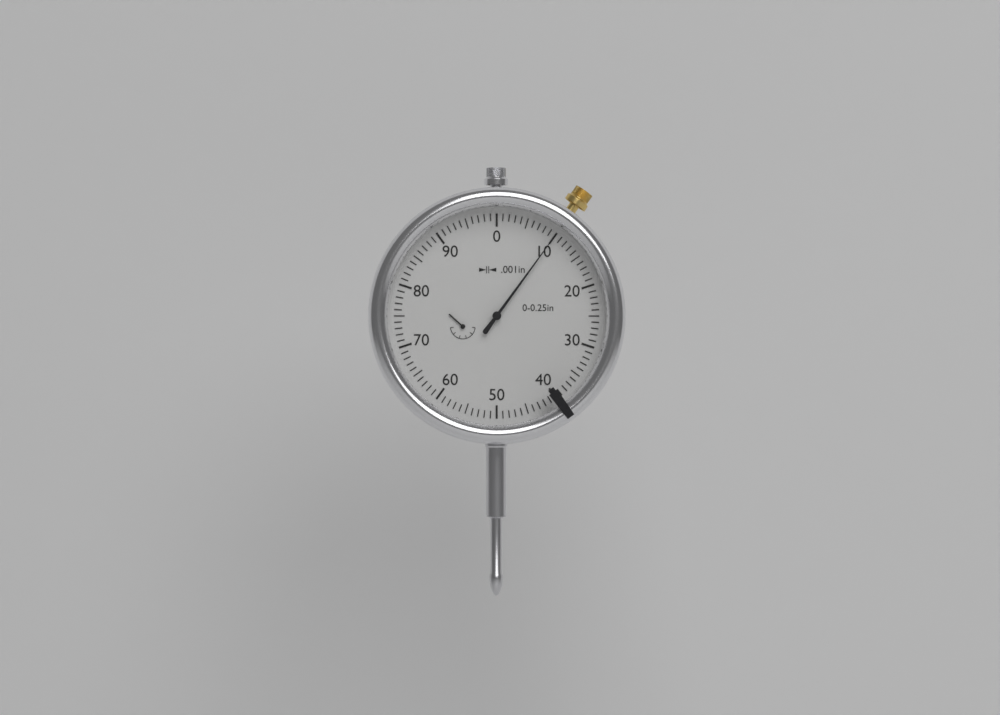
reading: 0.010 in
